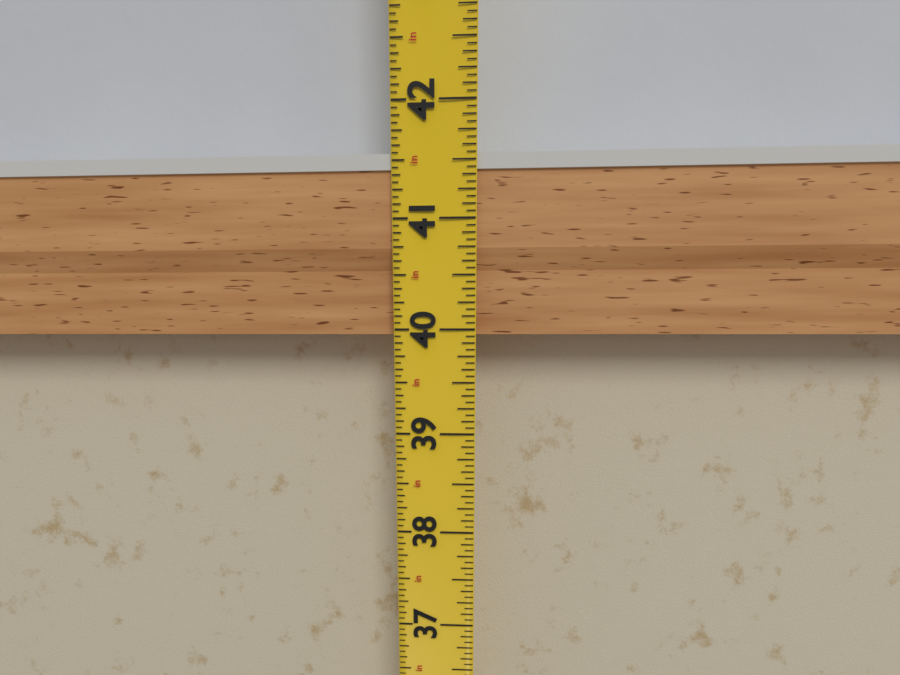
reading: 41.5625 in
